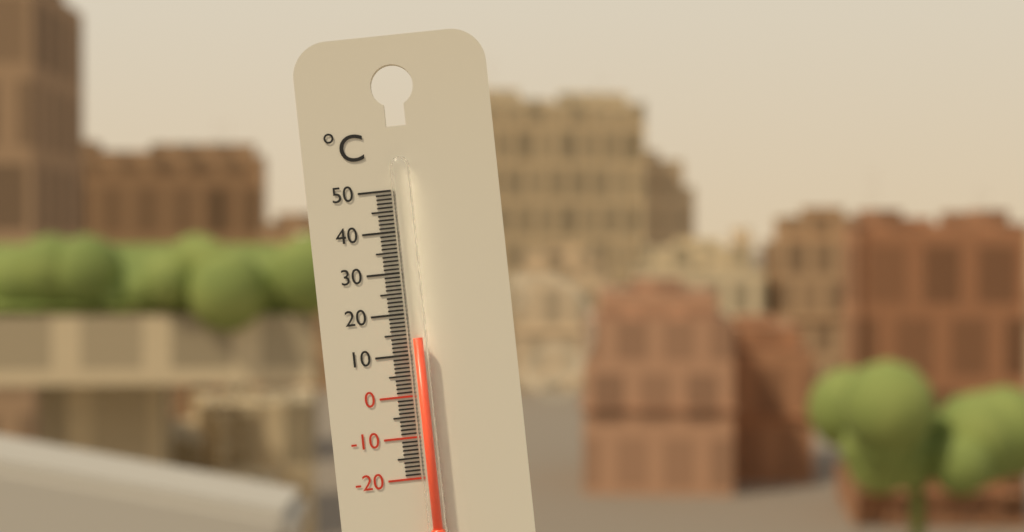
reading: 14 °C
